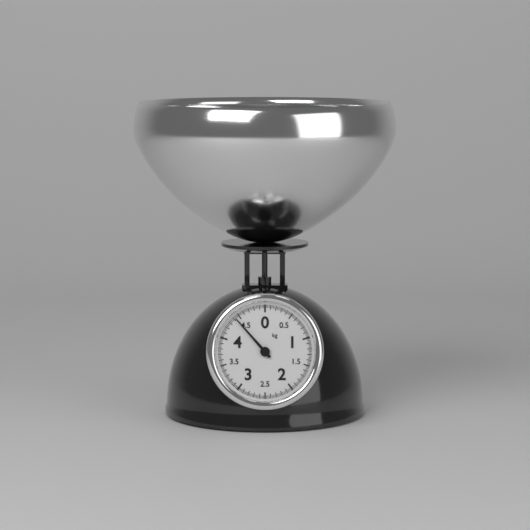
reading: 4.425 kg
